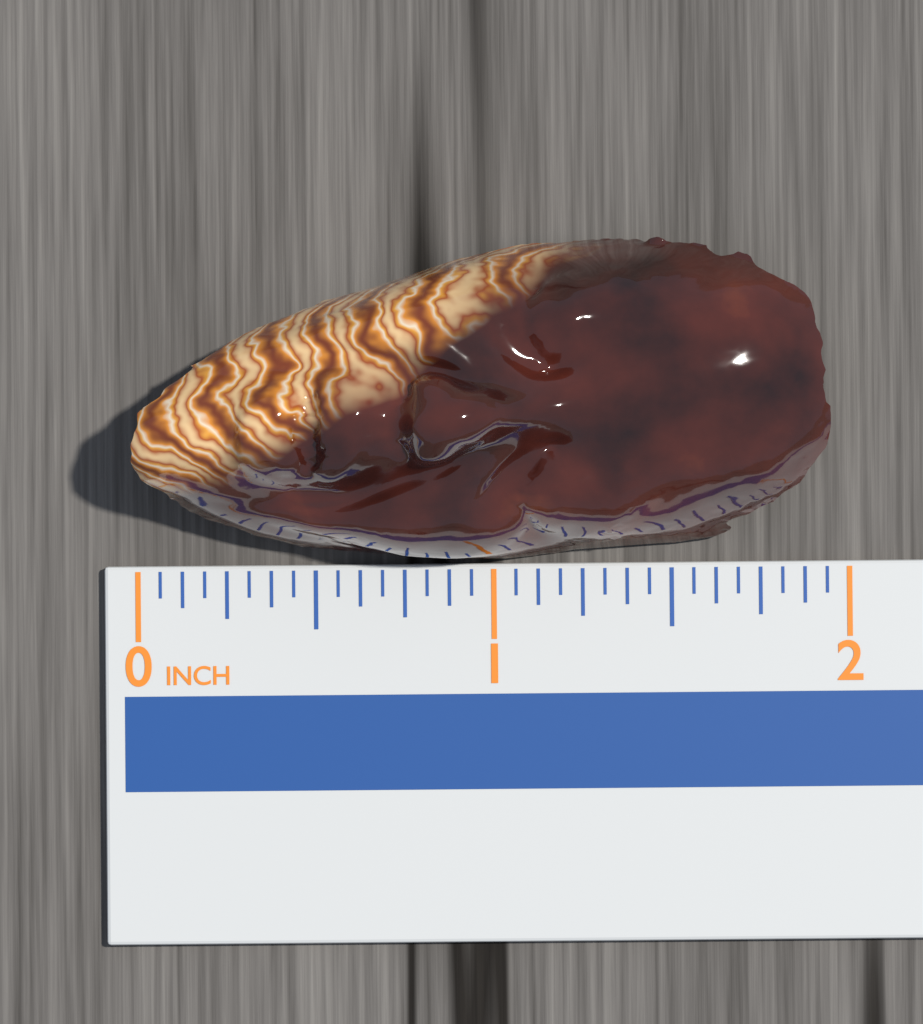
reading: 1.9375 in
